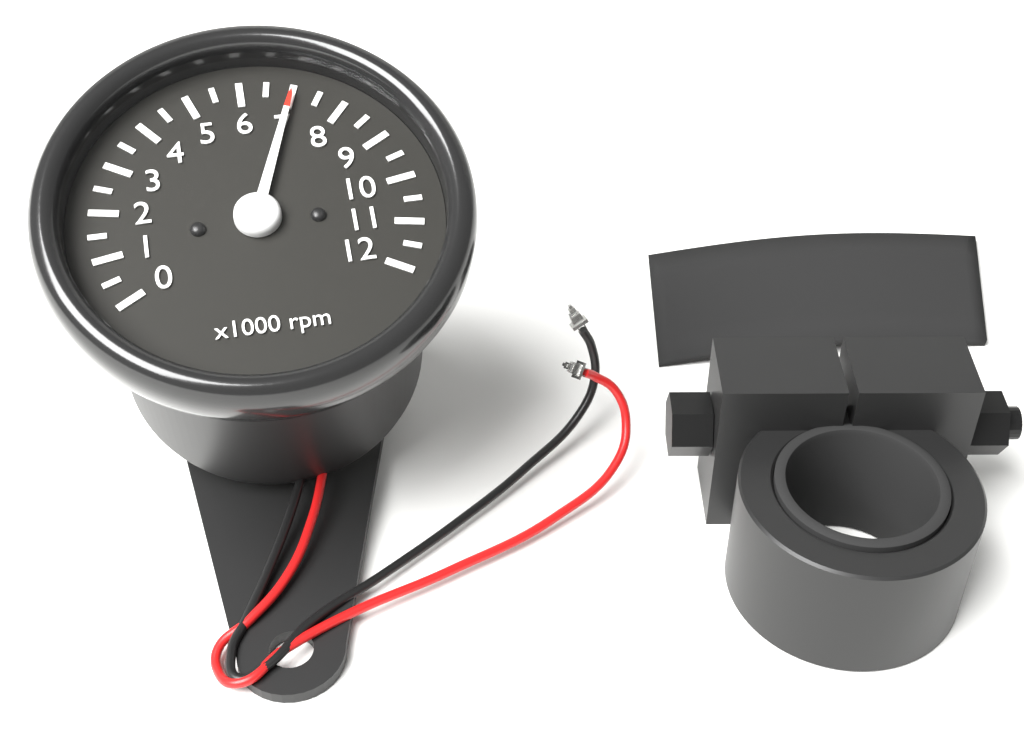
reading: 7.0 x1000 rpm
